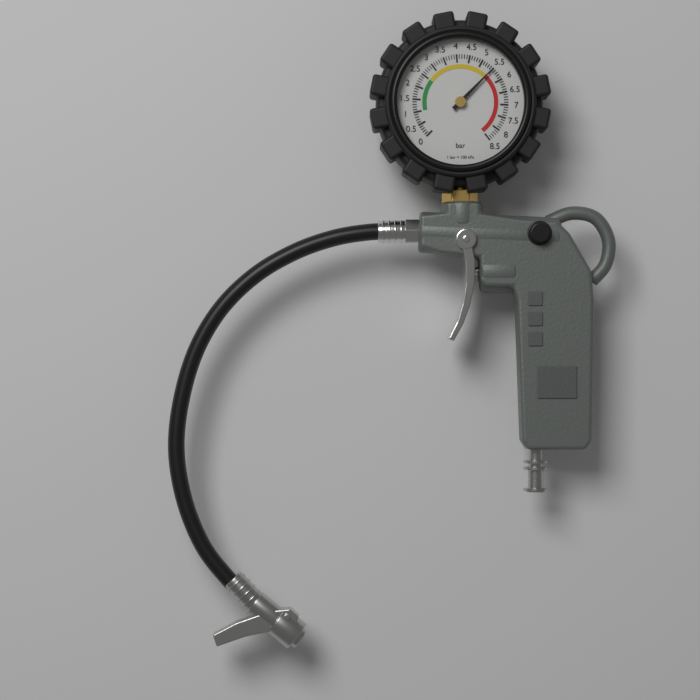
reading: 5.5 bar
